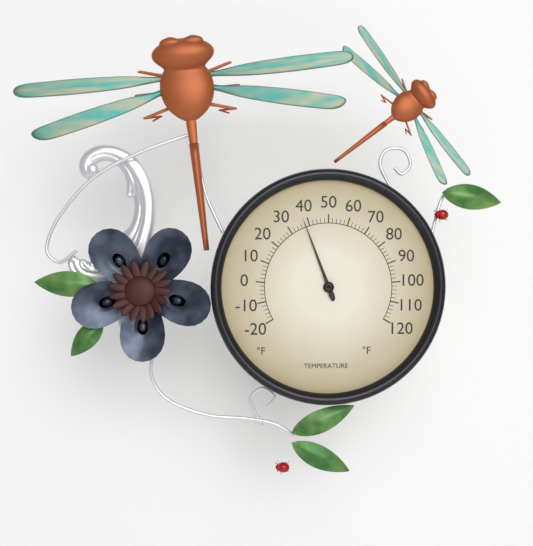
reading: 38 °F
